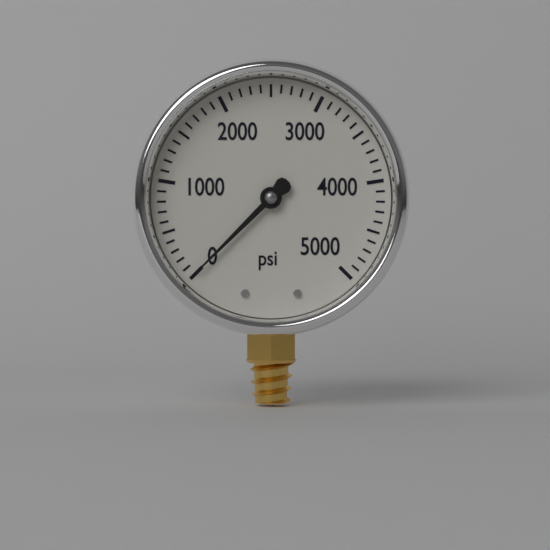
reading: 0 psi
